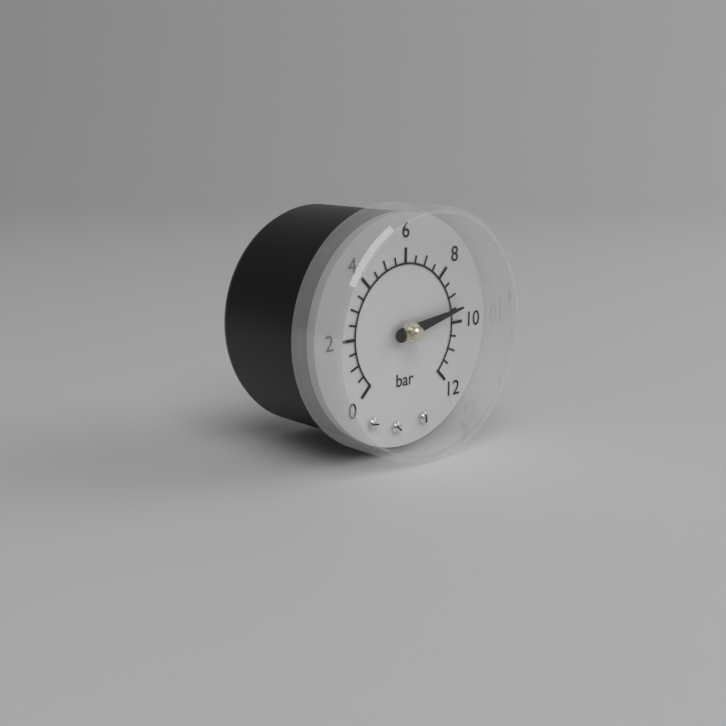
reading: 9.5 bar
